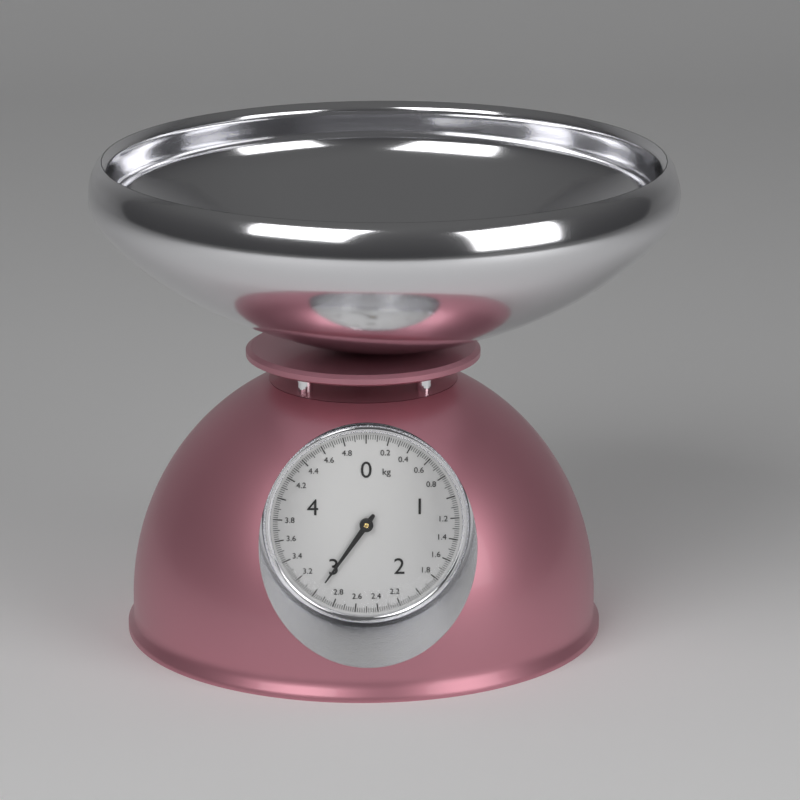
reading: 2.98 kg
